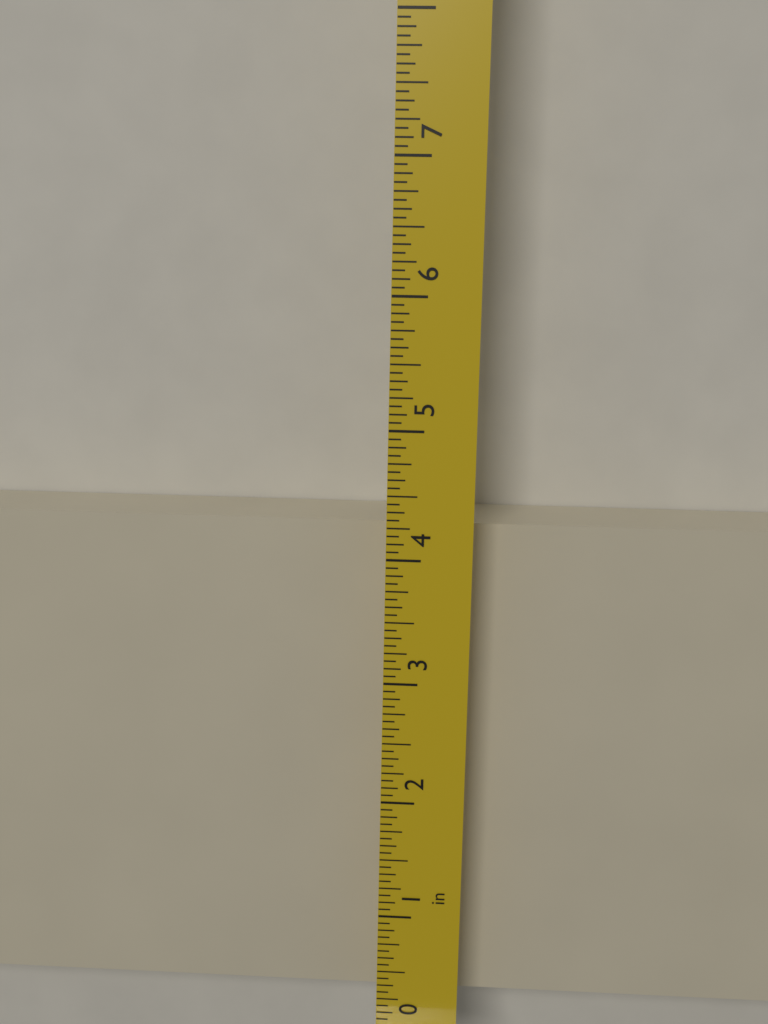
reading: 4.1875 in
